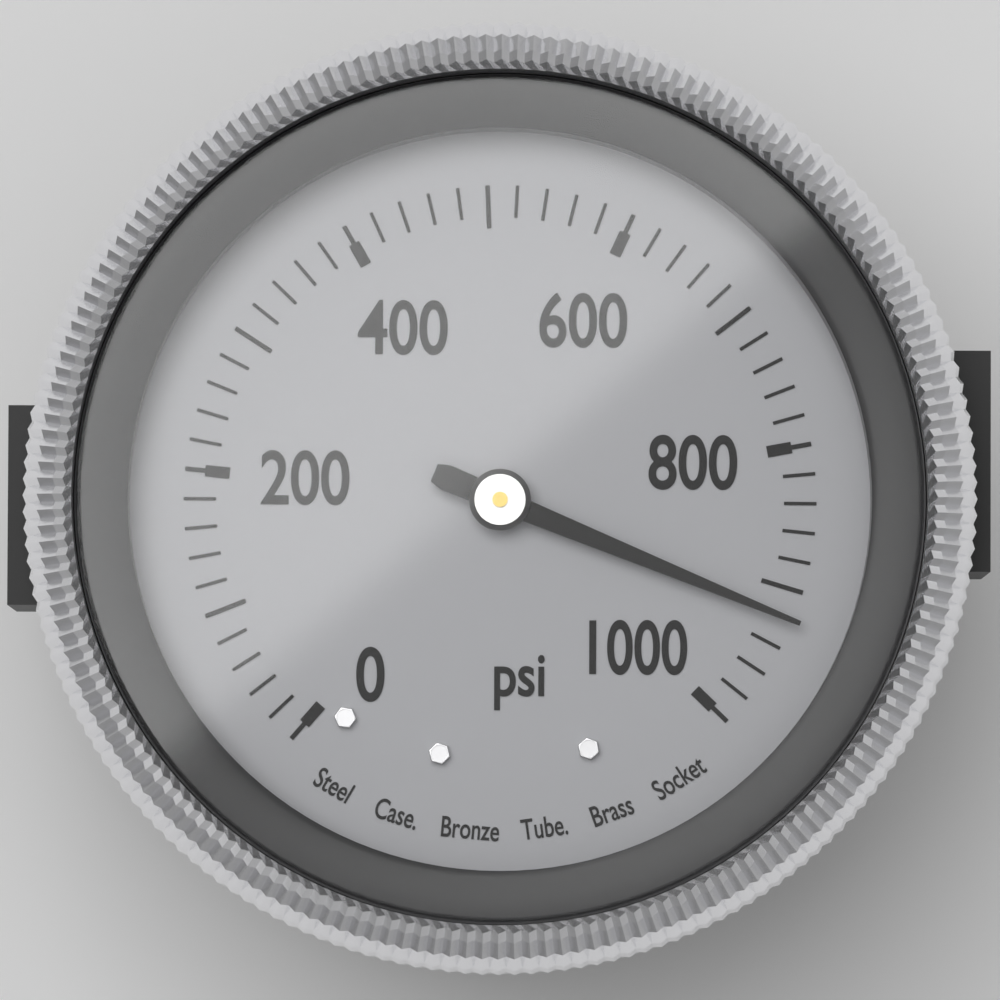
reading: 920 psi
